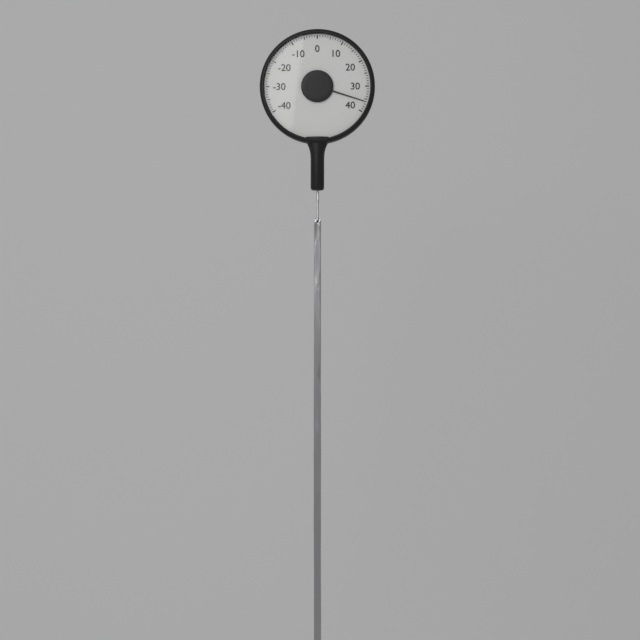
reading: 36 (no unit)
